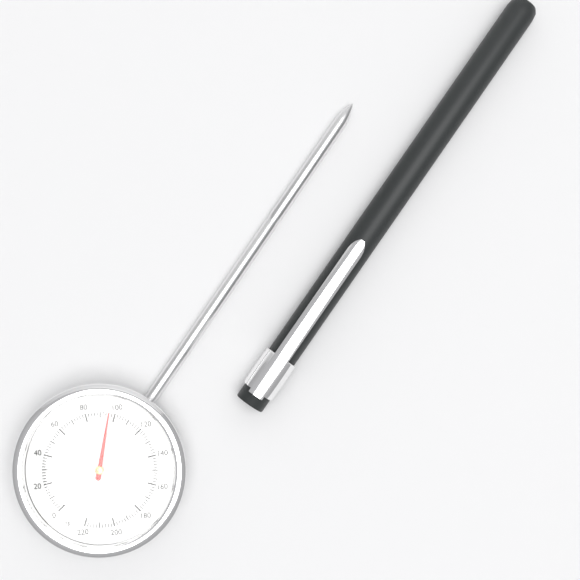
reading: 96 °F
